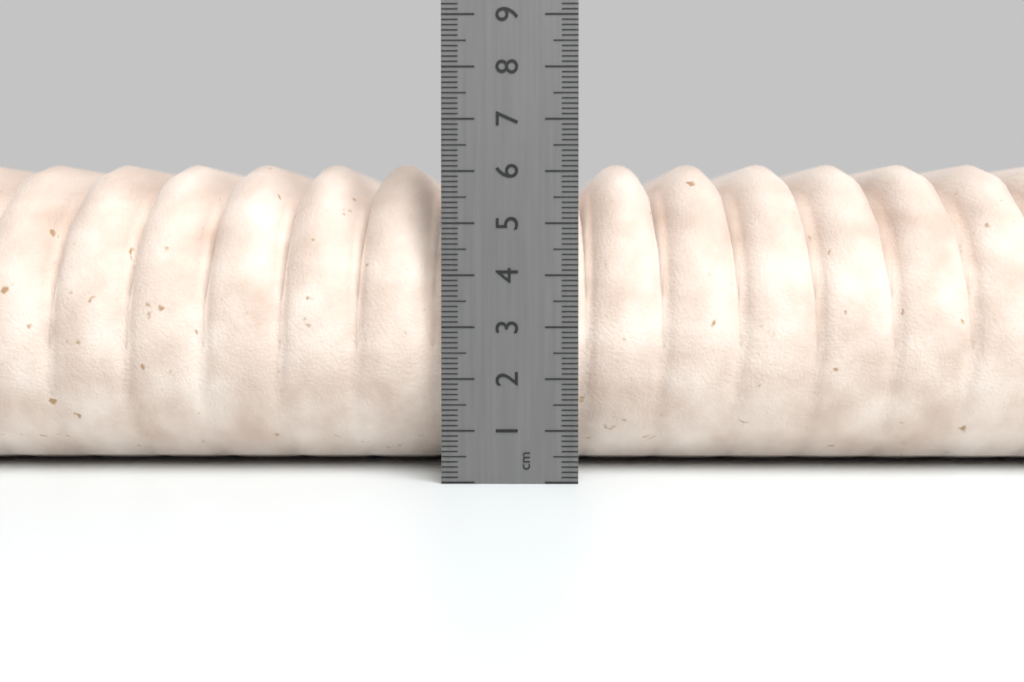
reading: 6.3 cm
